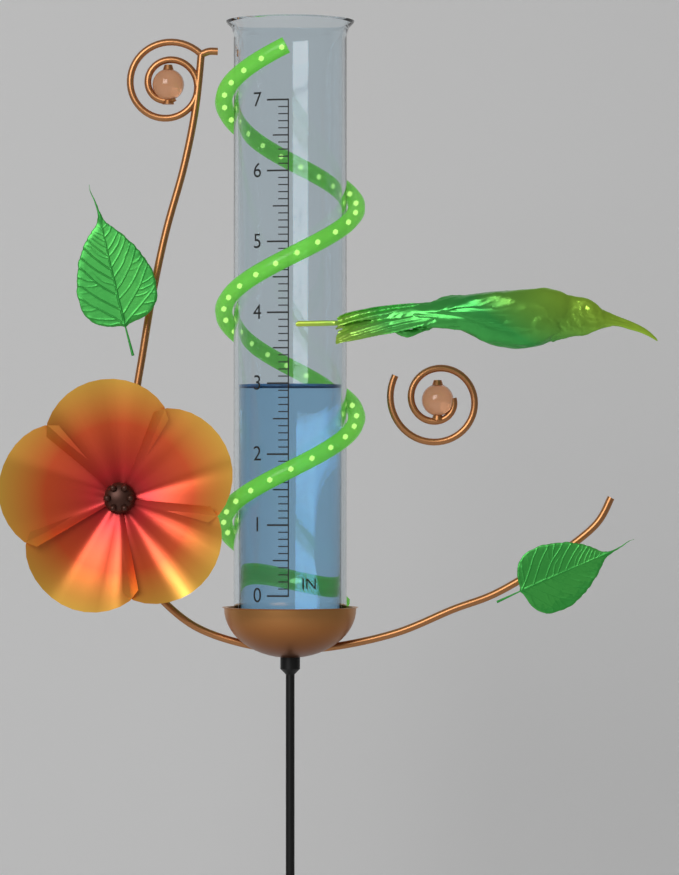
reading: 3.0 in
